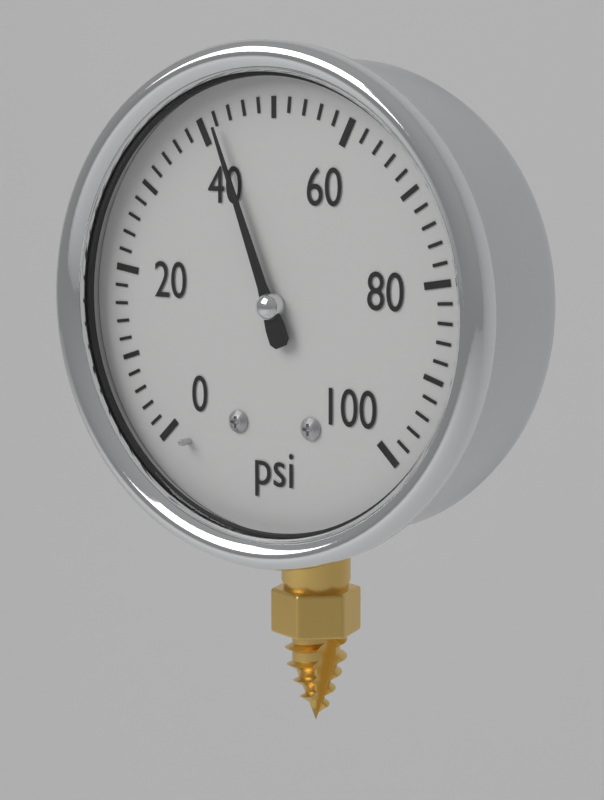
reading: 42 psi
